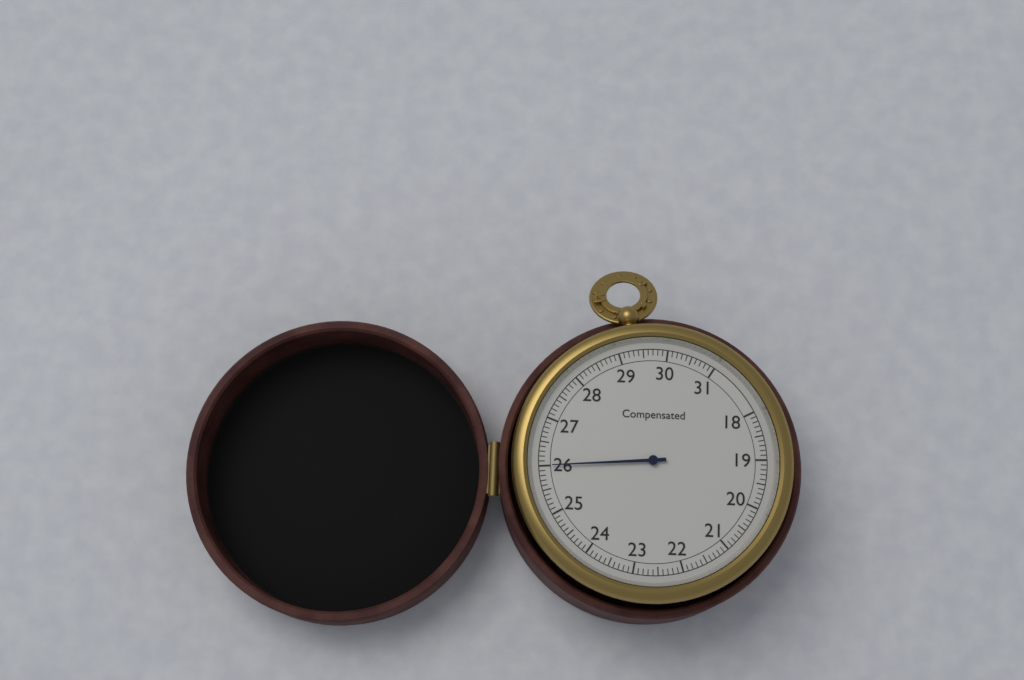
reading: 26.0 (no unit)
